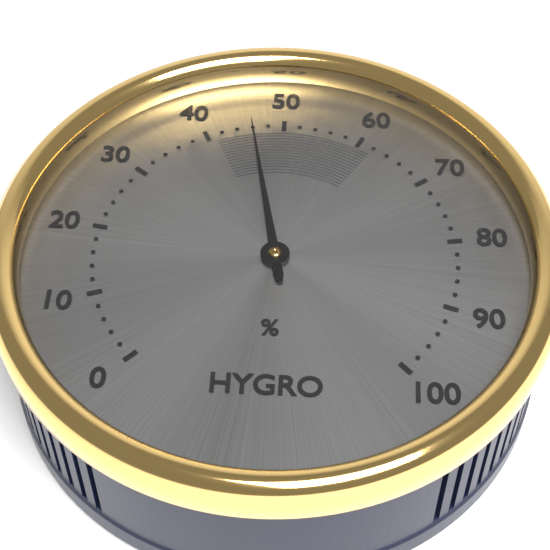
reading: 46 %
